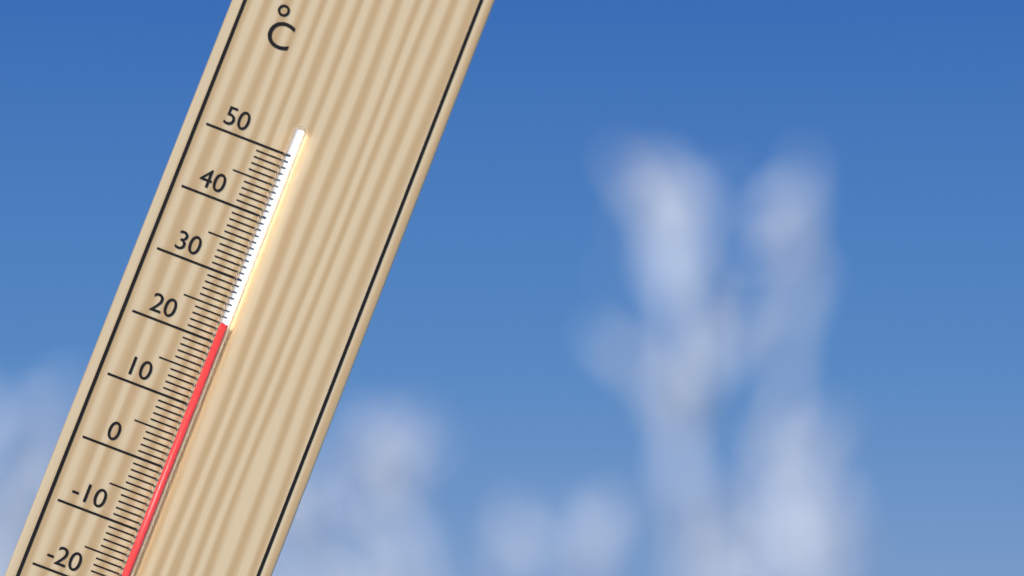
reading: 23 °C
